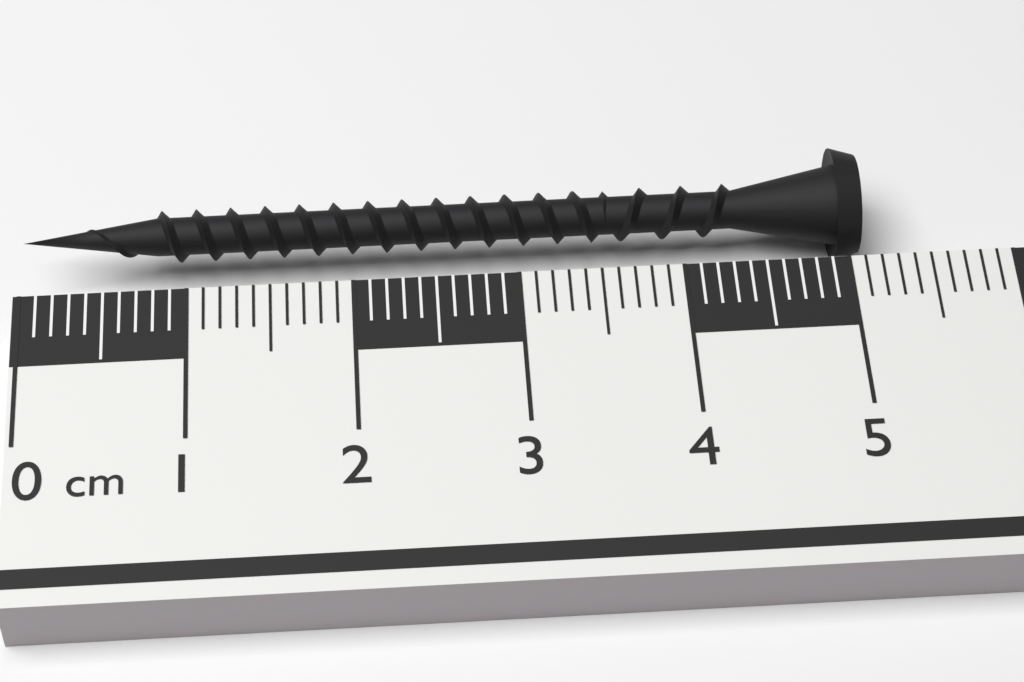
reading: 5.1 cm
